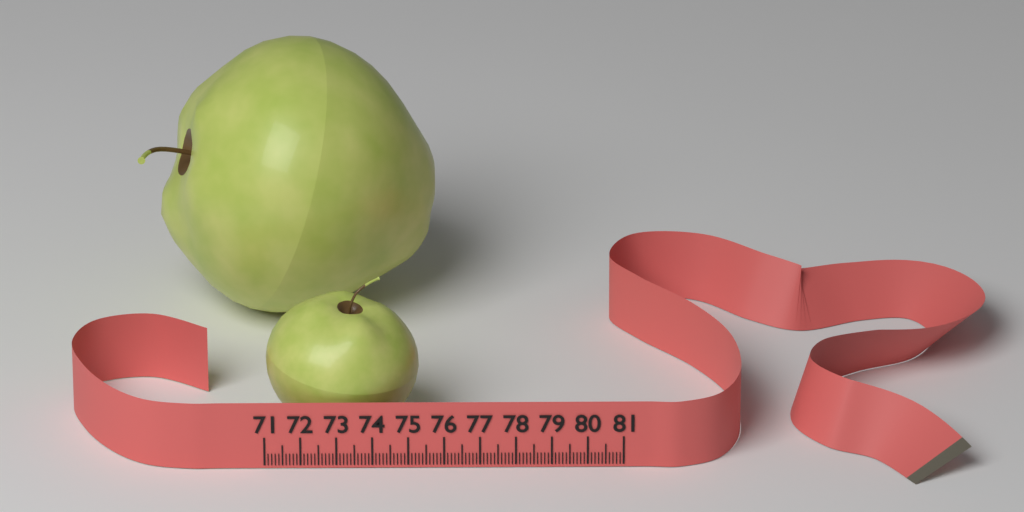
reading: 75.3 (no unit)
